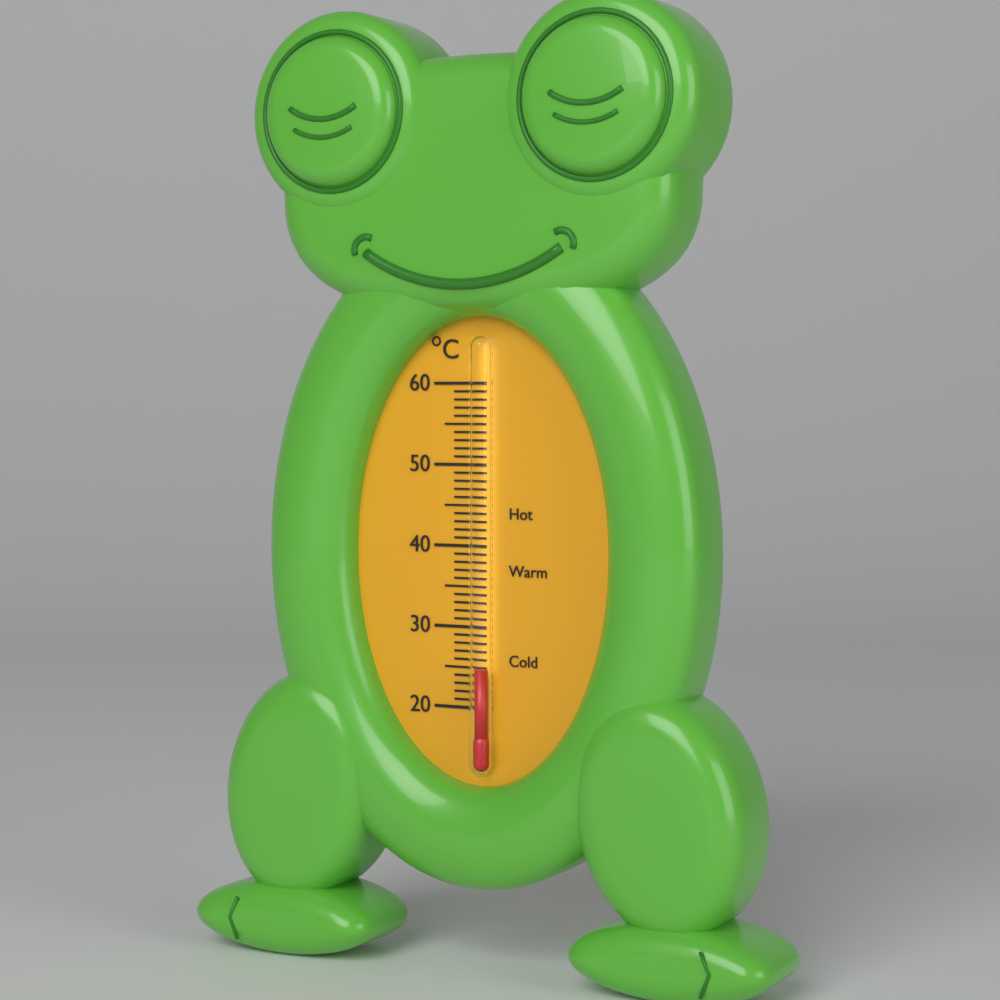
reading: 25 °C
